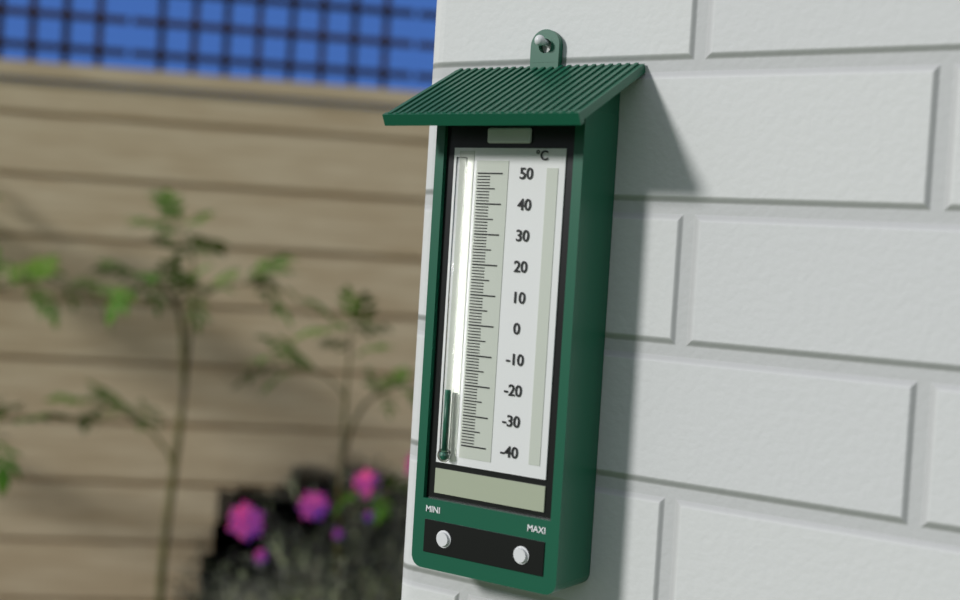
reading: -22 °C
